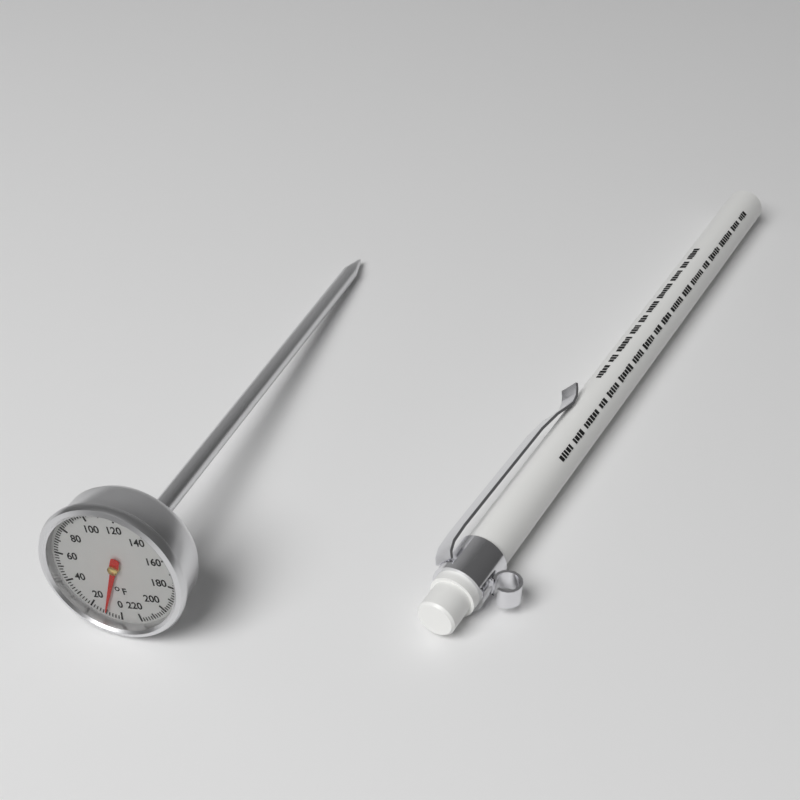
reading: 10 °F
